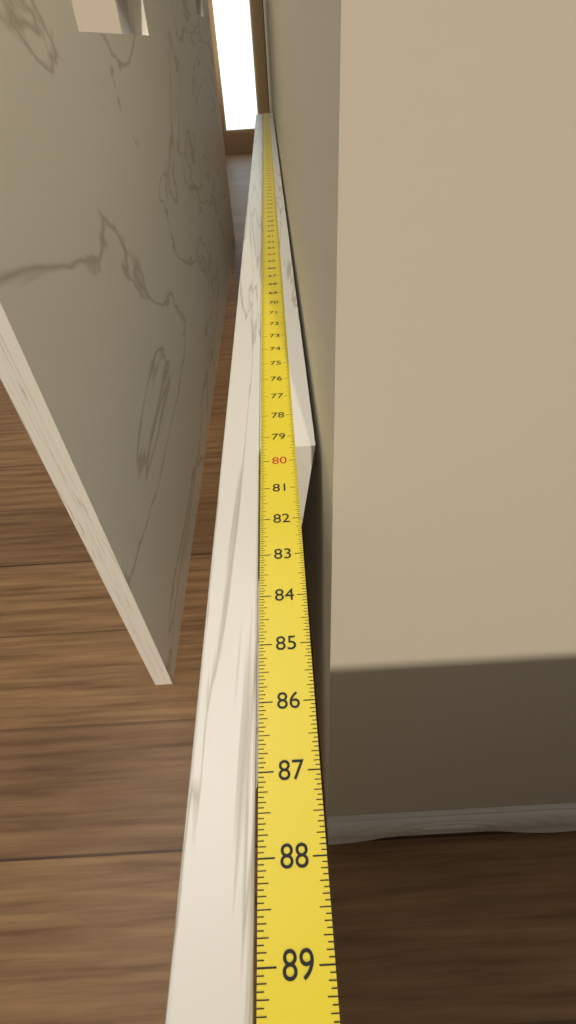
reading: 79.4375 in
